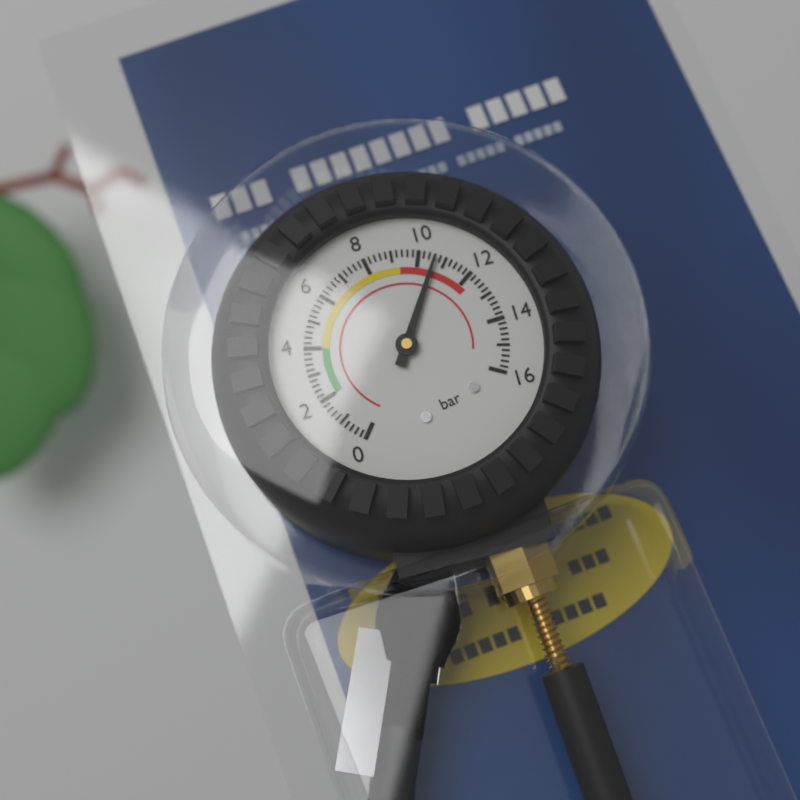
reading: 10.6 bar
